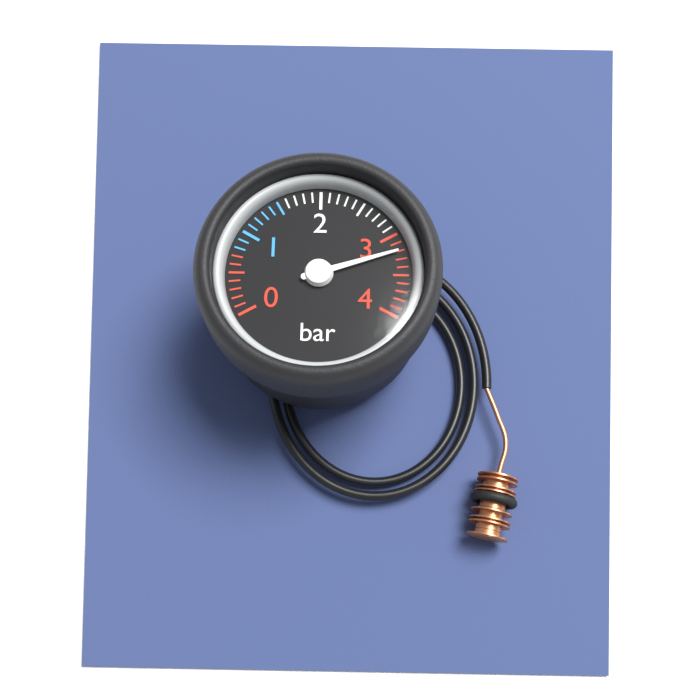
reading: 3.2 bar
